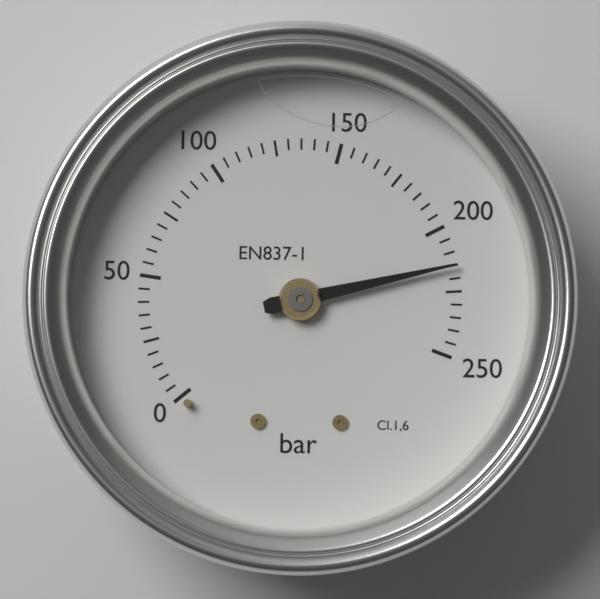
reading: 215 bar
